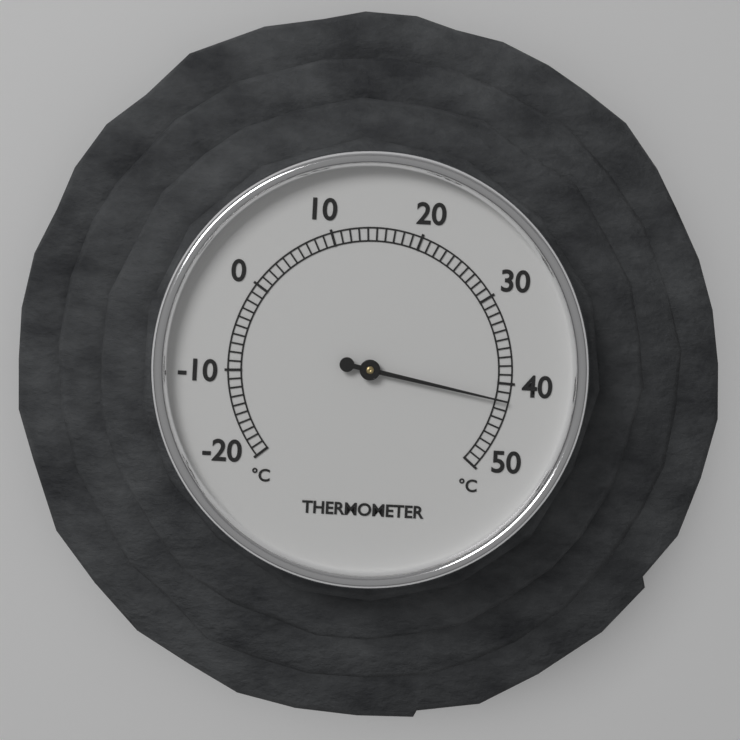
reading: 42 °C
